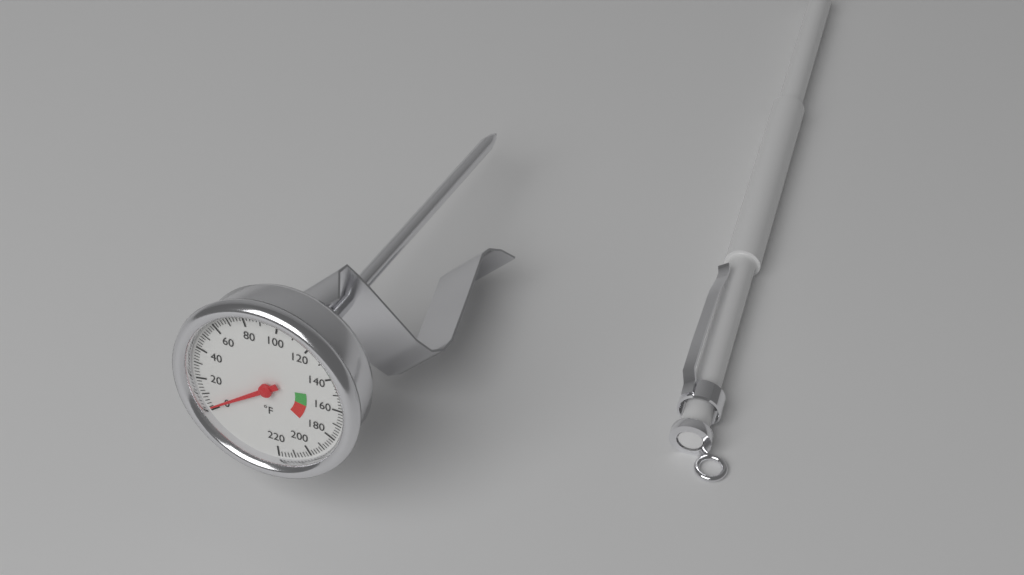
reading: 2 °F
